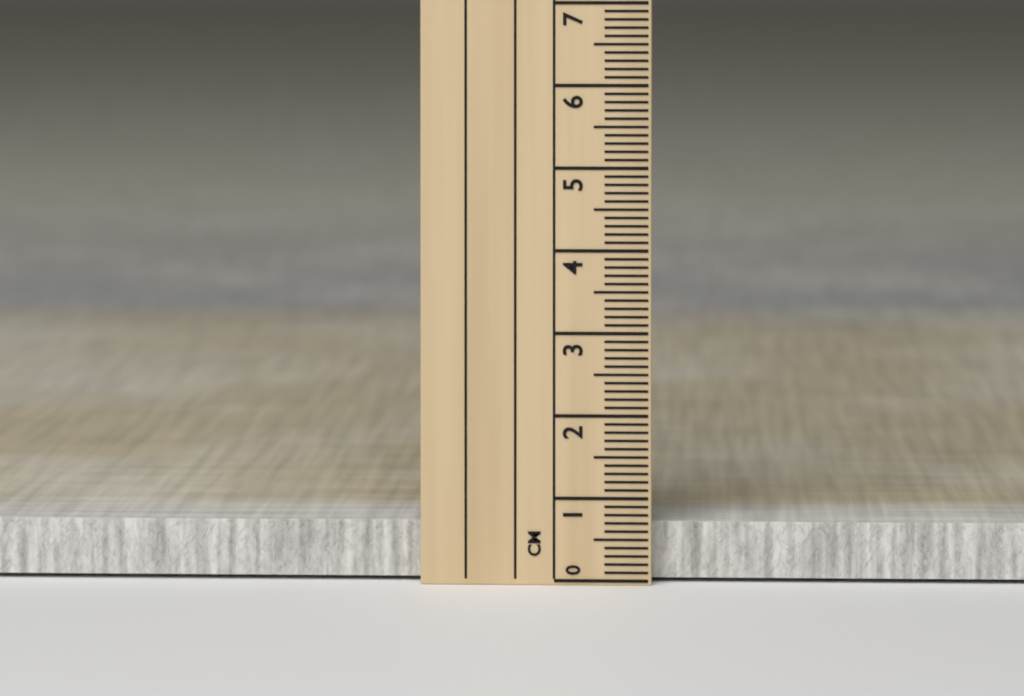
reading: 0.7 cm
